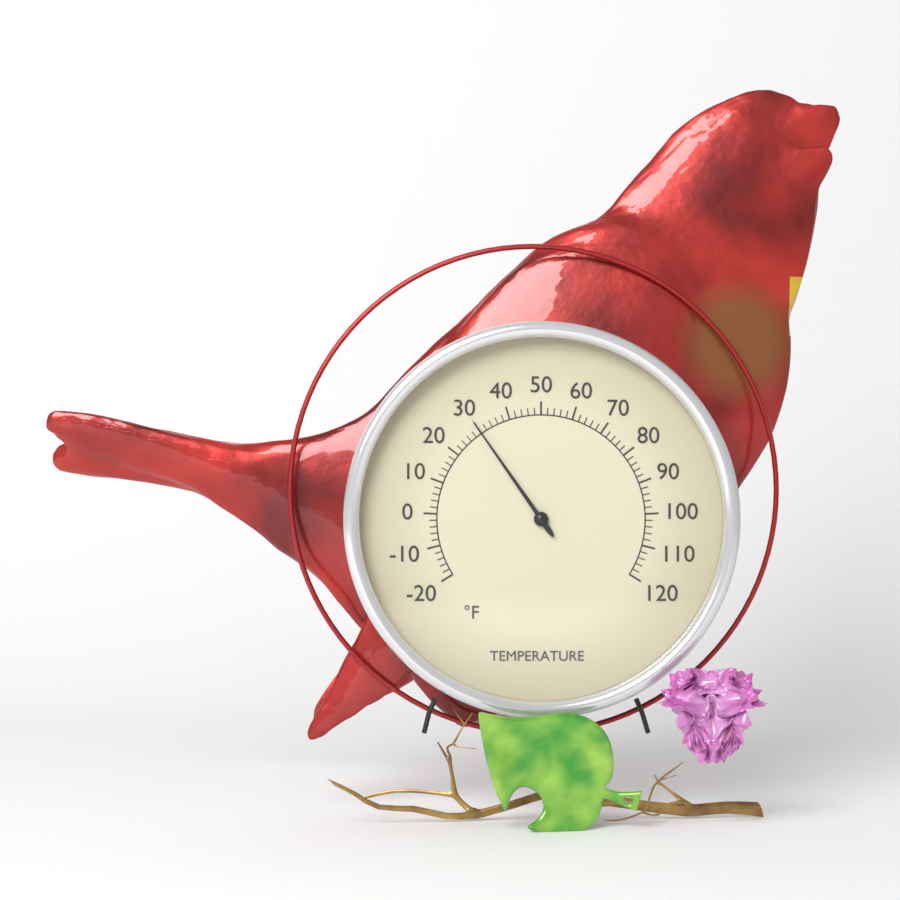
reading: 30 °F
